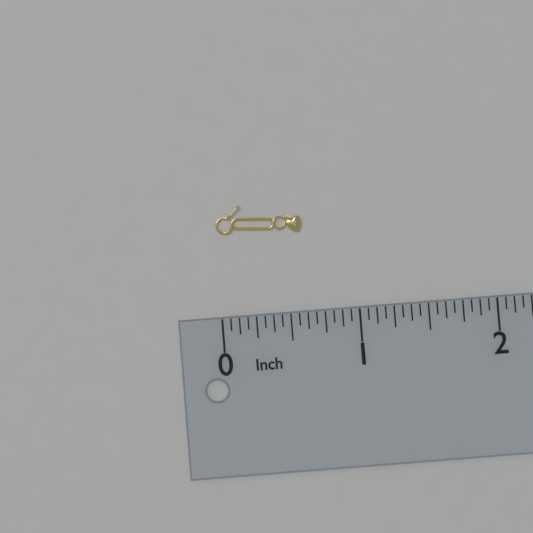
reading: 0.6250 in
